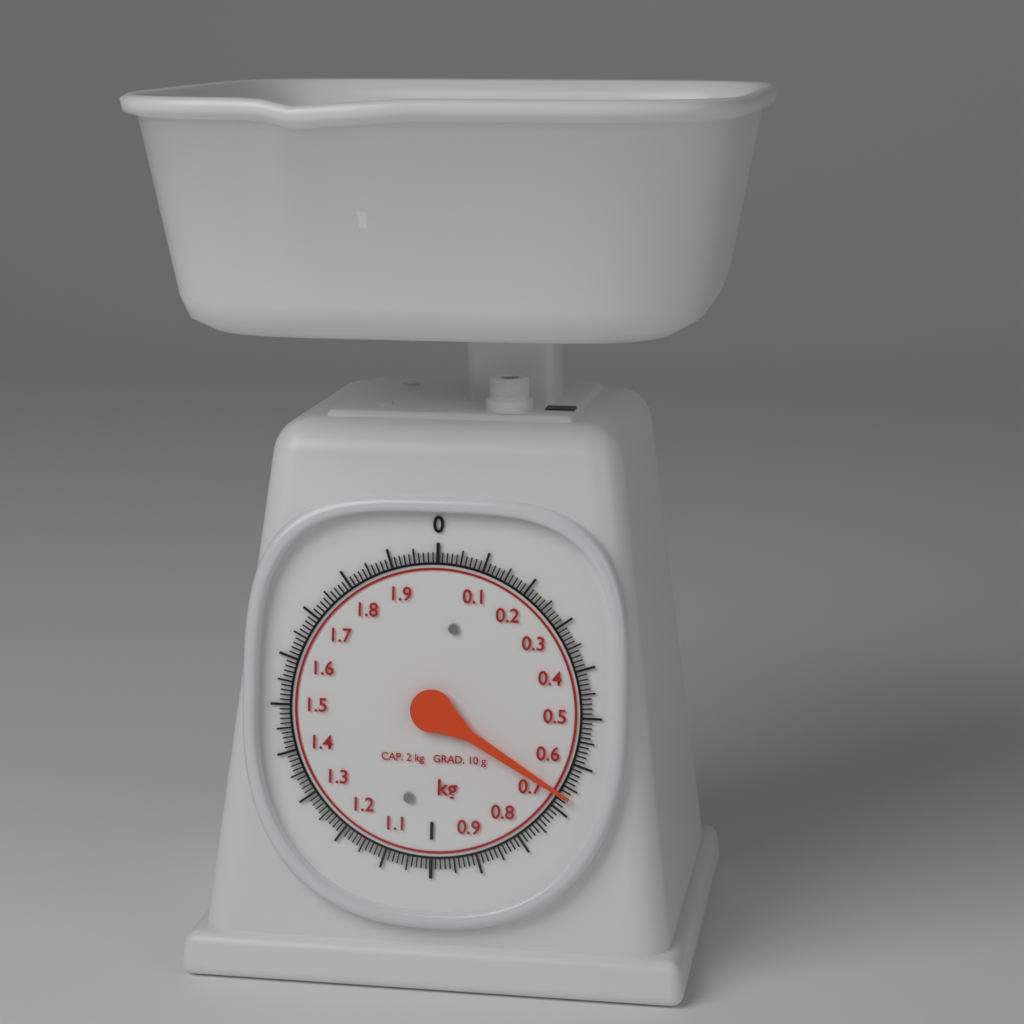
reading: 0.67 kg
